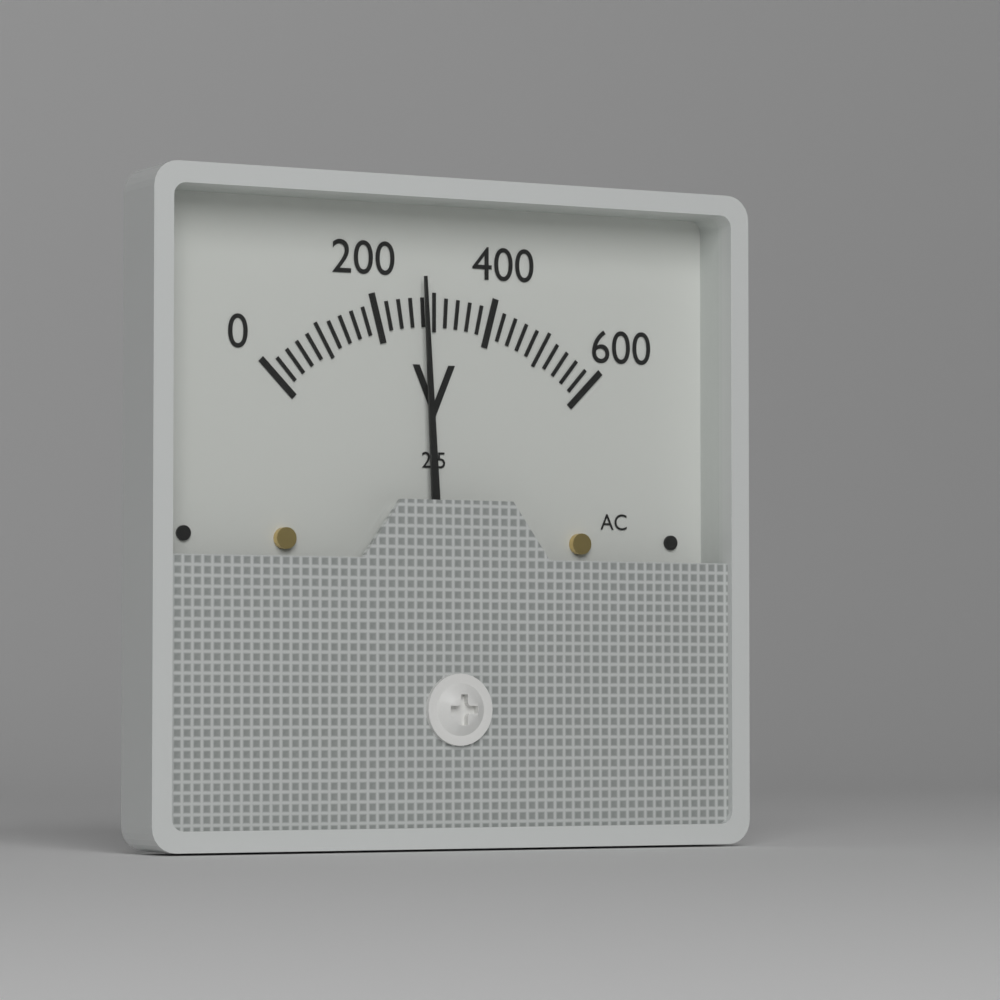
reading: 280 V
